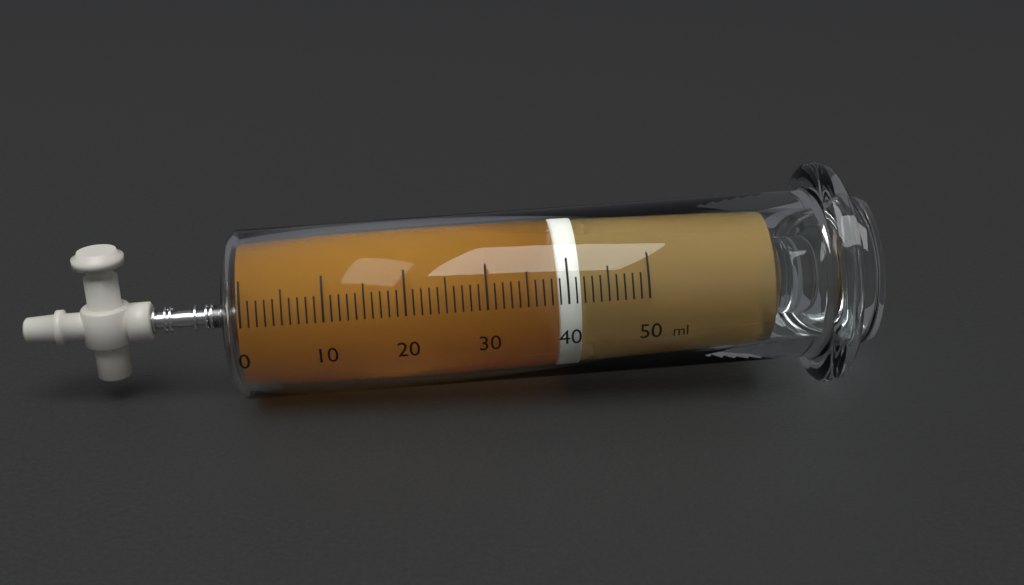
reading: 39 ml
